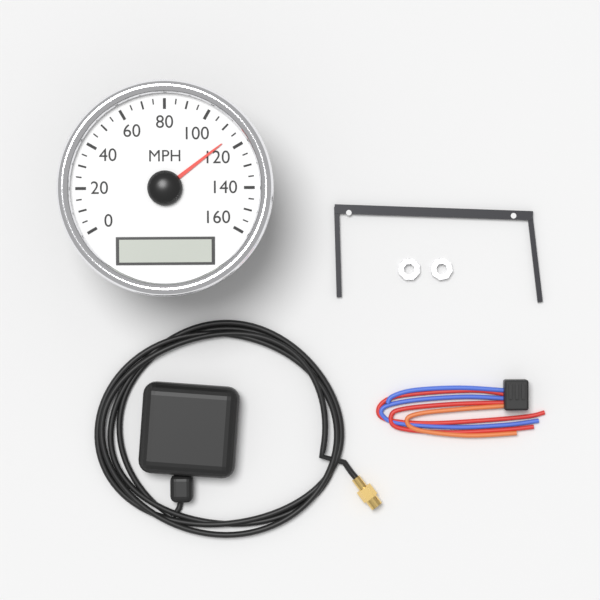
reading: 115 MPH
